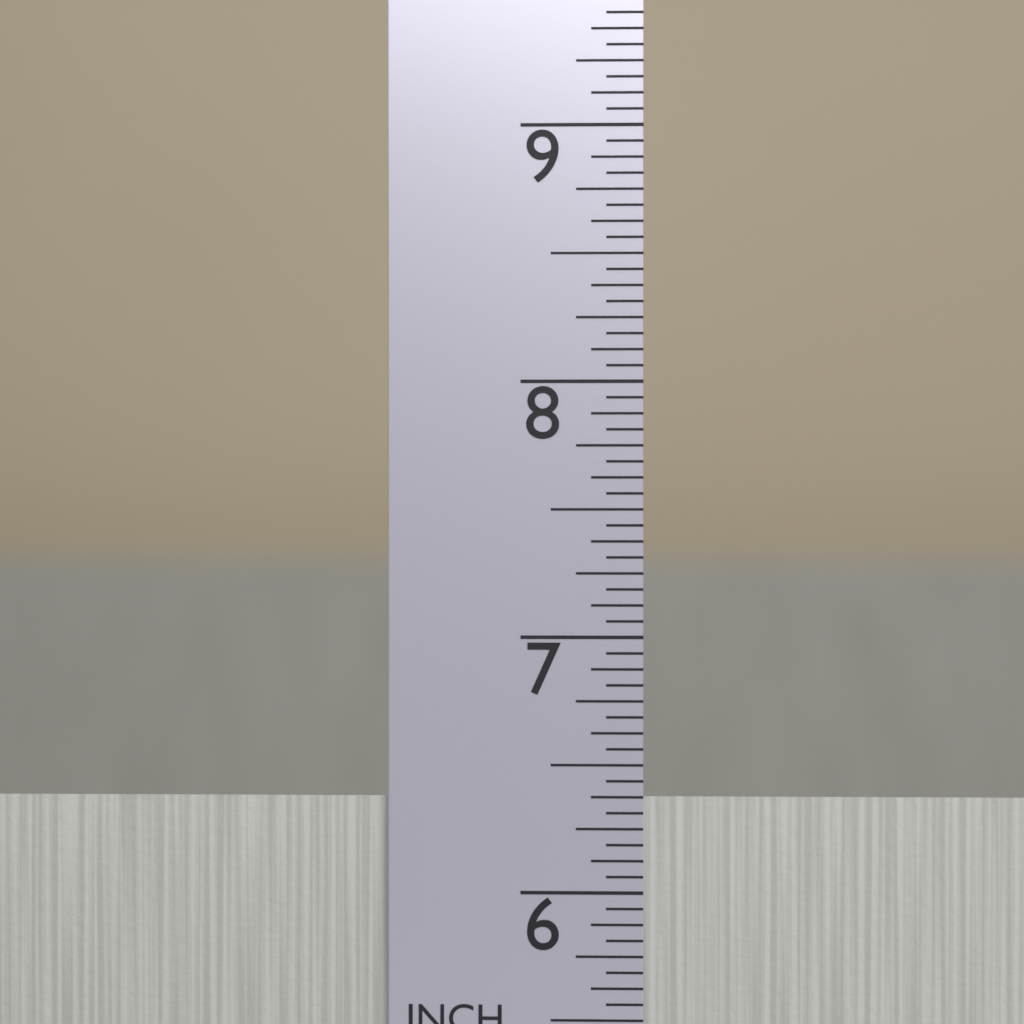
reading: 6.3750 in
